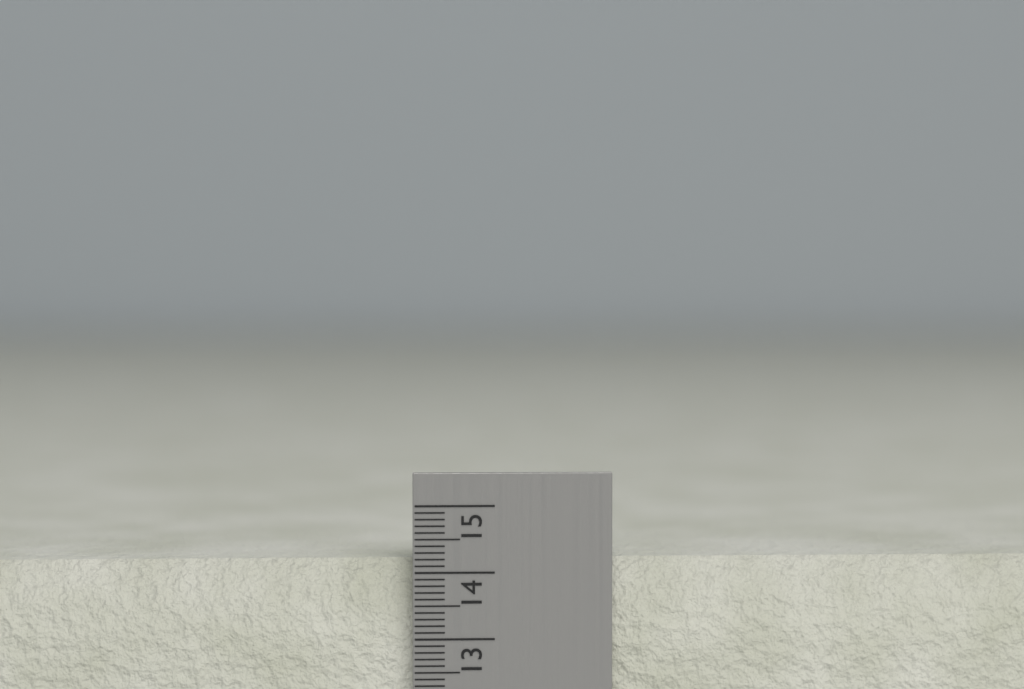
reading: 14.2 cm
